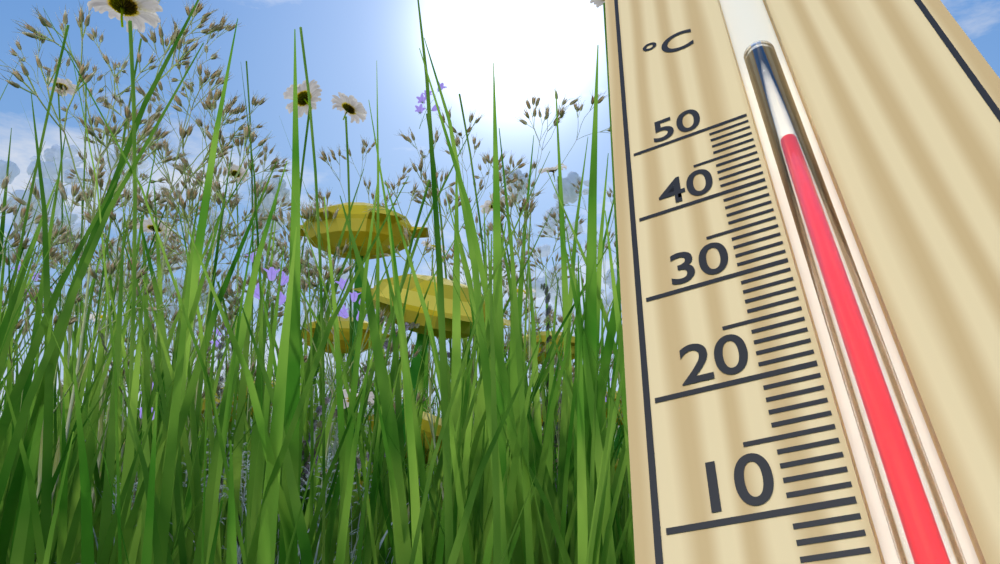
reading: 44 °C
